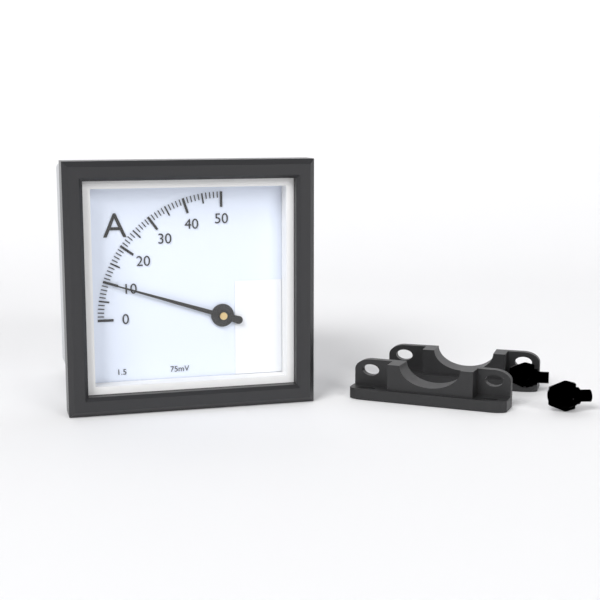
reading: 10 A
